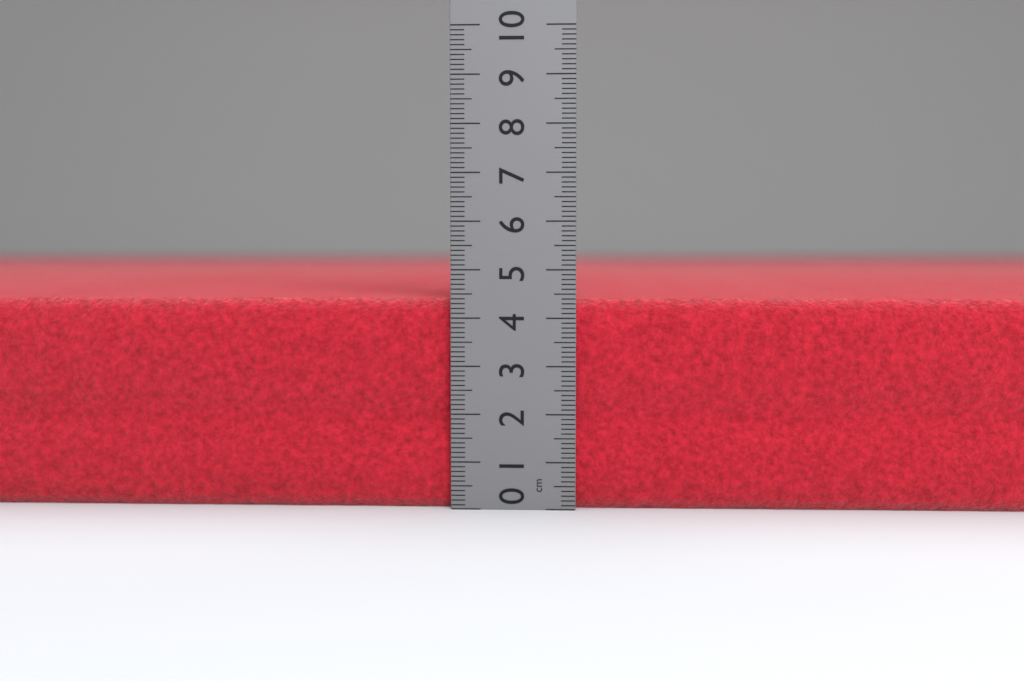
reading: 4.4 cm
